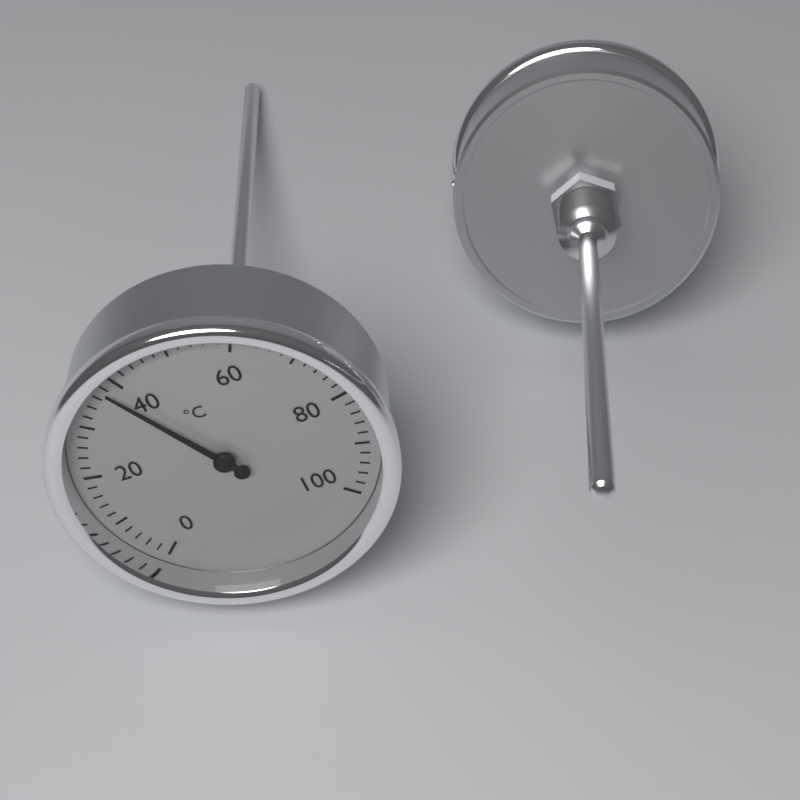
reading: 38 °C
